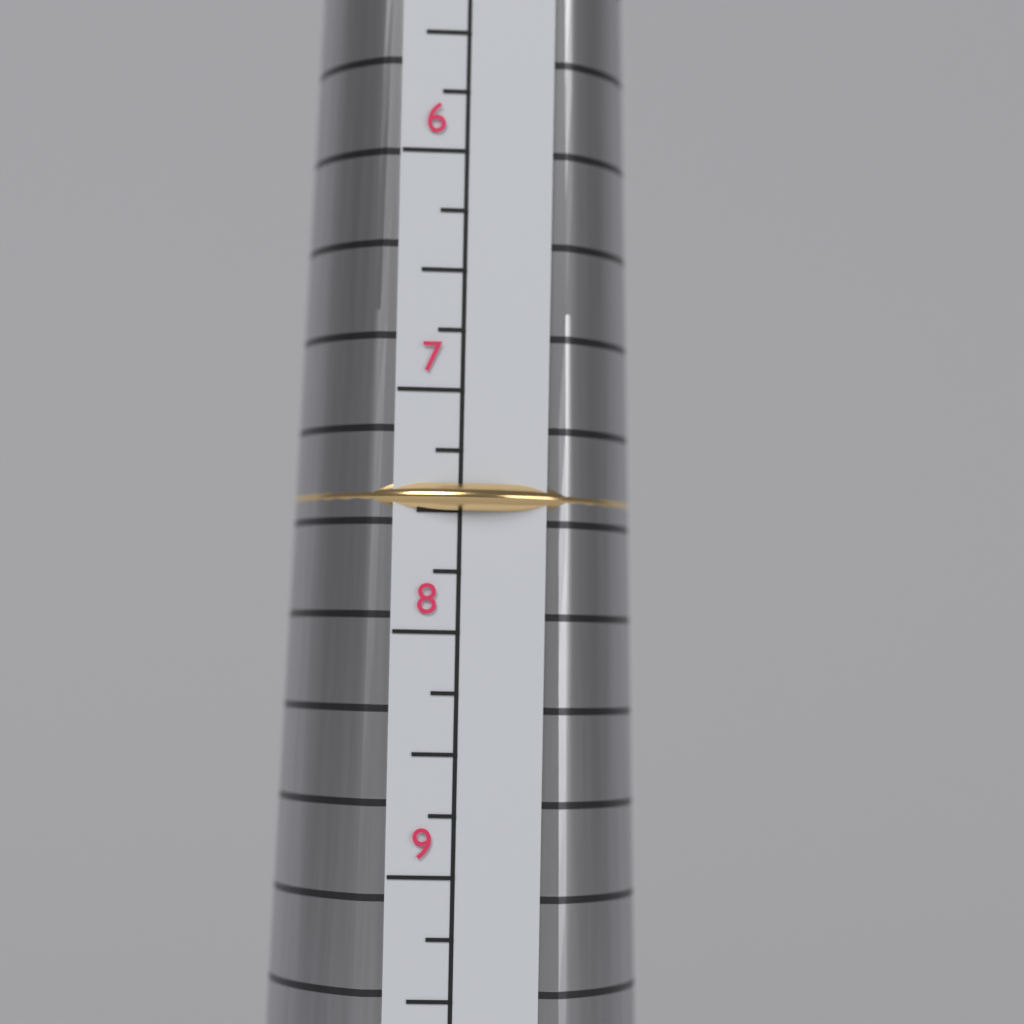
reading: 7.50 (no unit)
